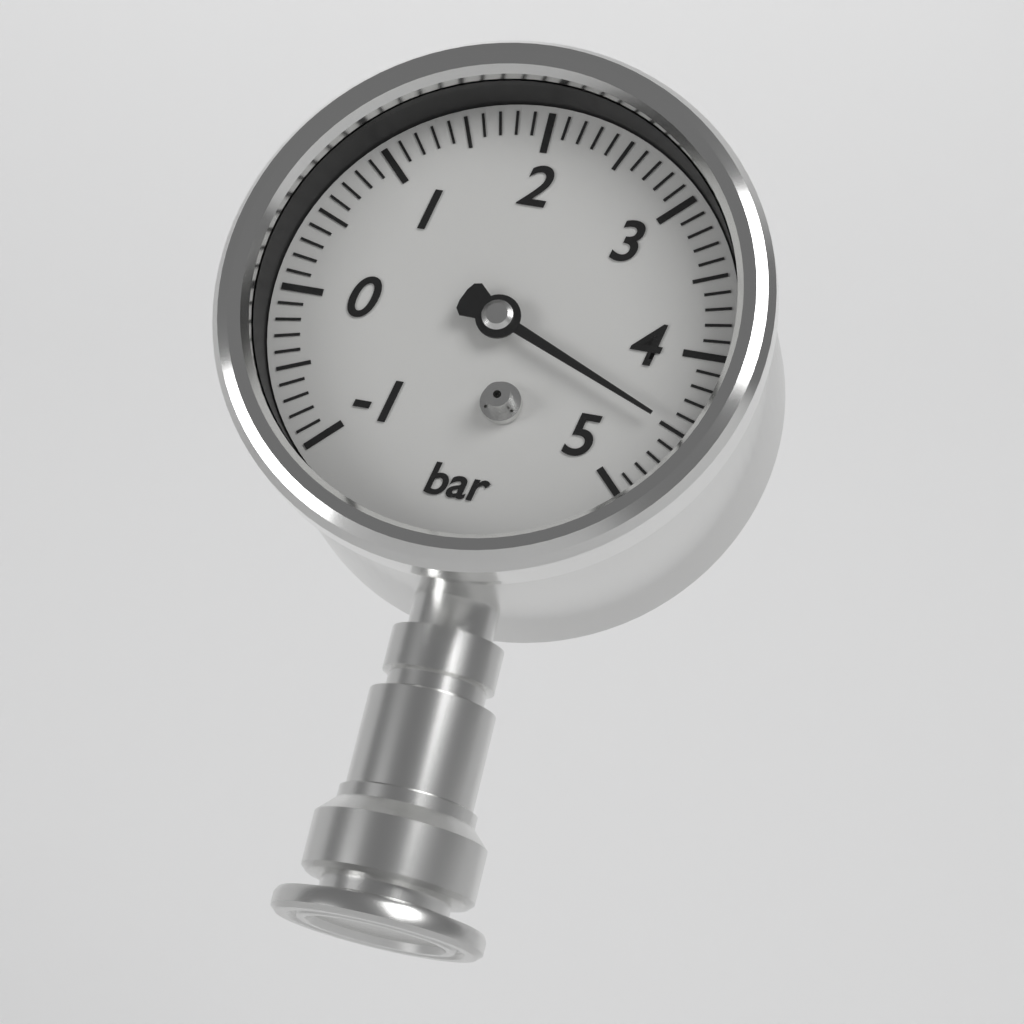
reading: 4.5 bar
